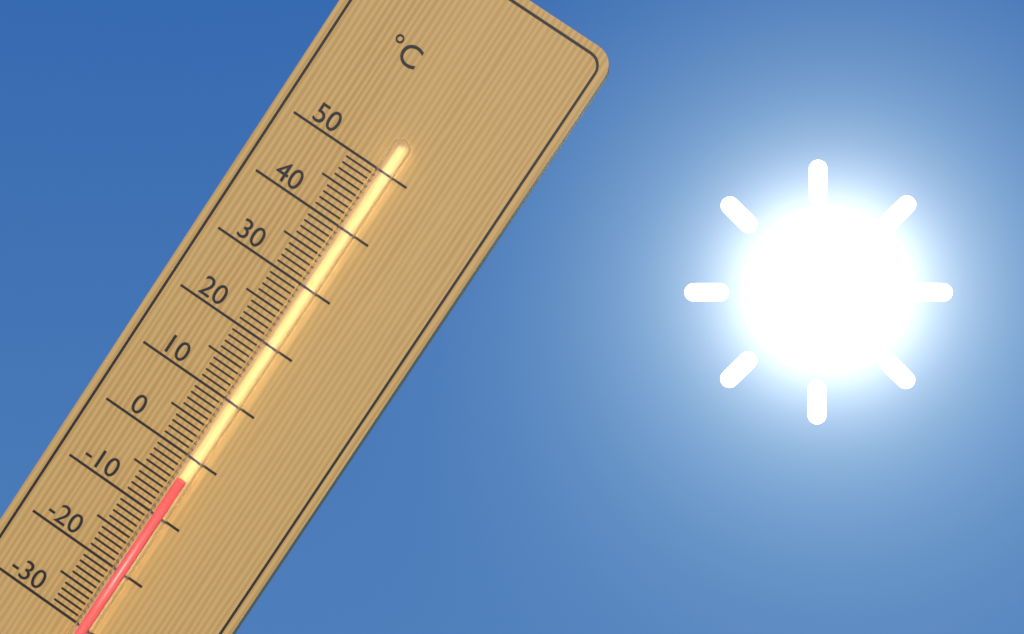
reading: -3 °C
